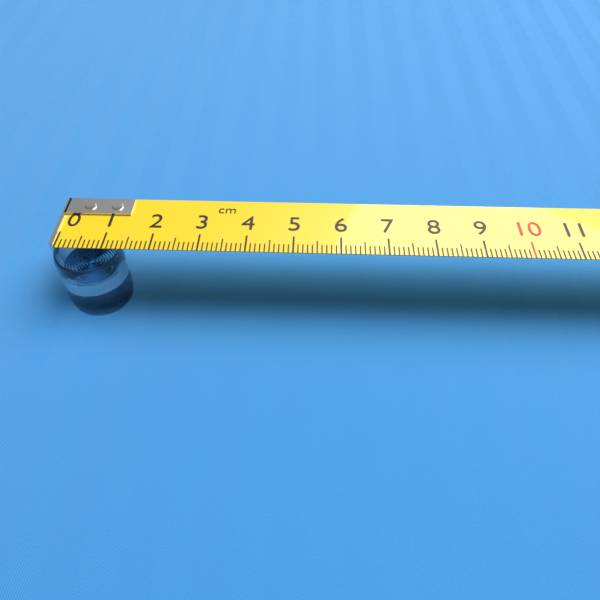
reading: 1.4 cm
